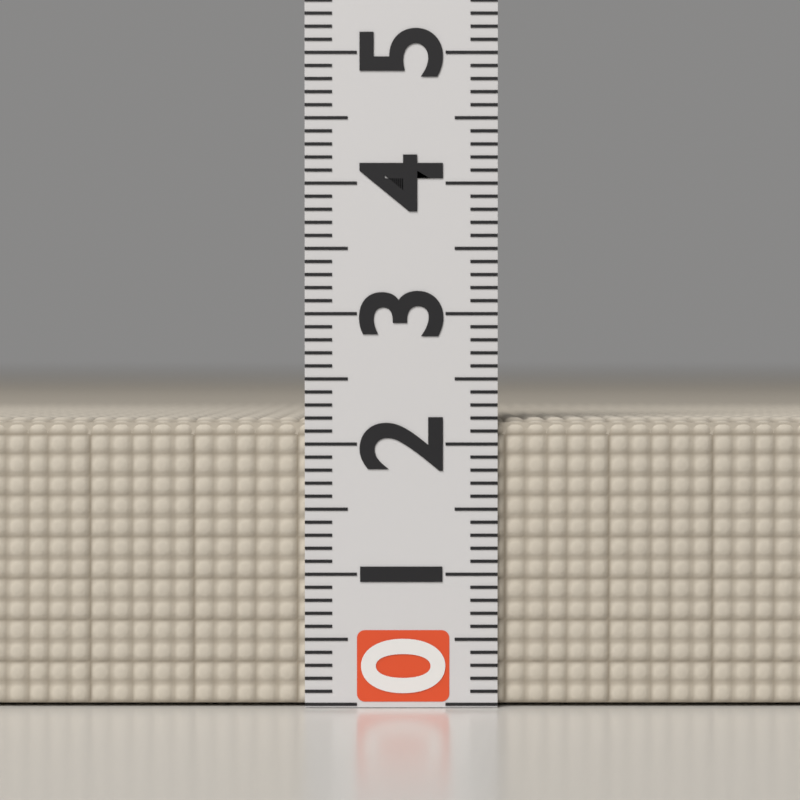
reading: 2.2 (no unit)
